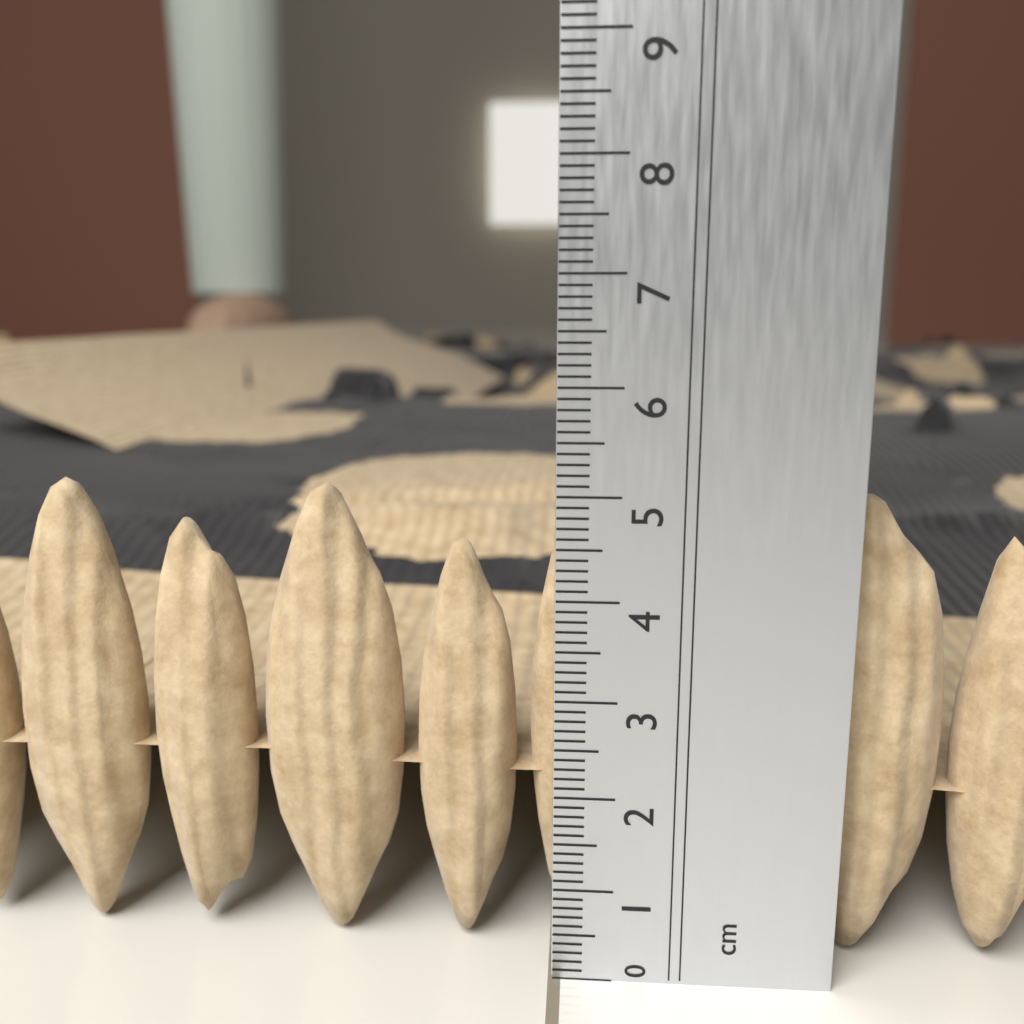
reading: 5.0 cm
